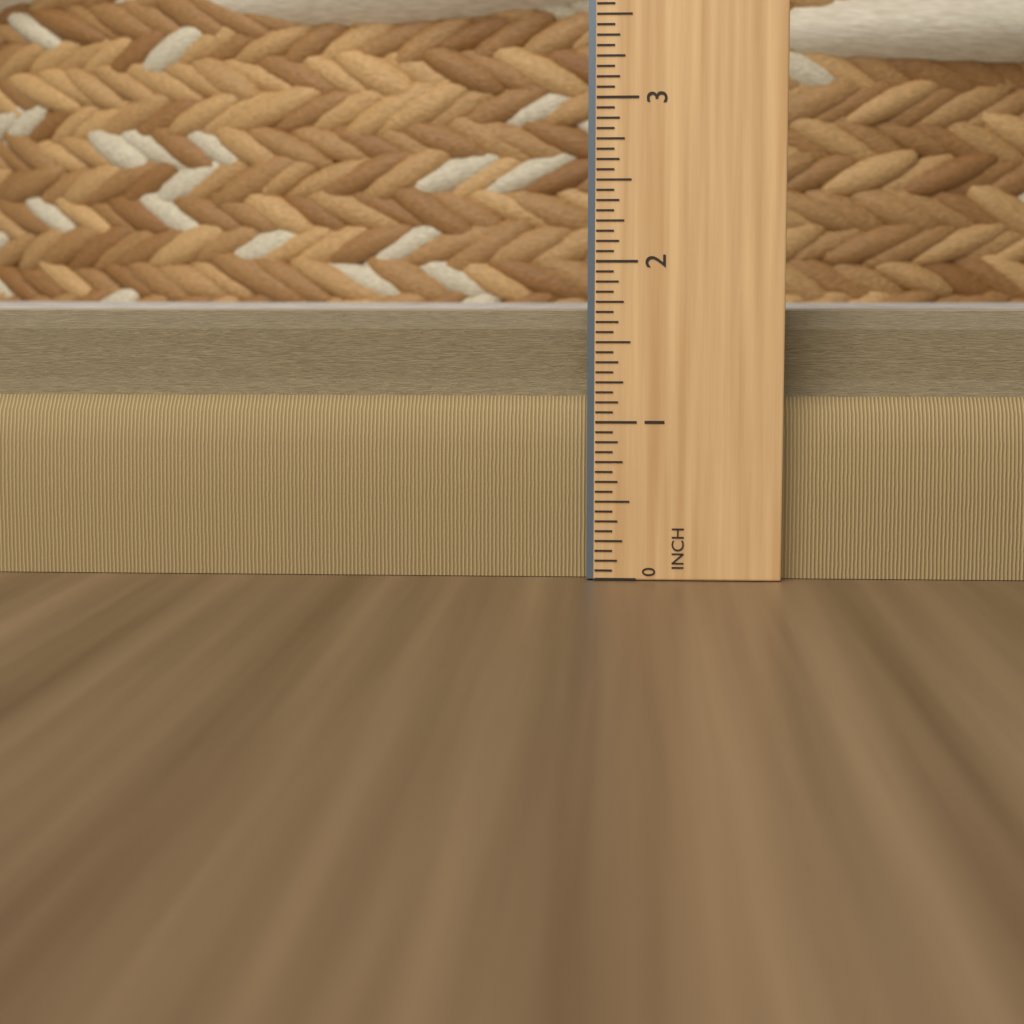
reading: 1.6875 in
